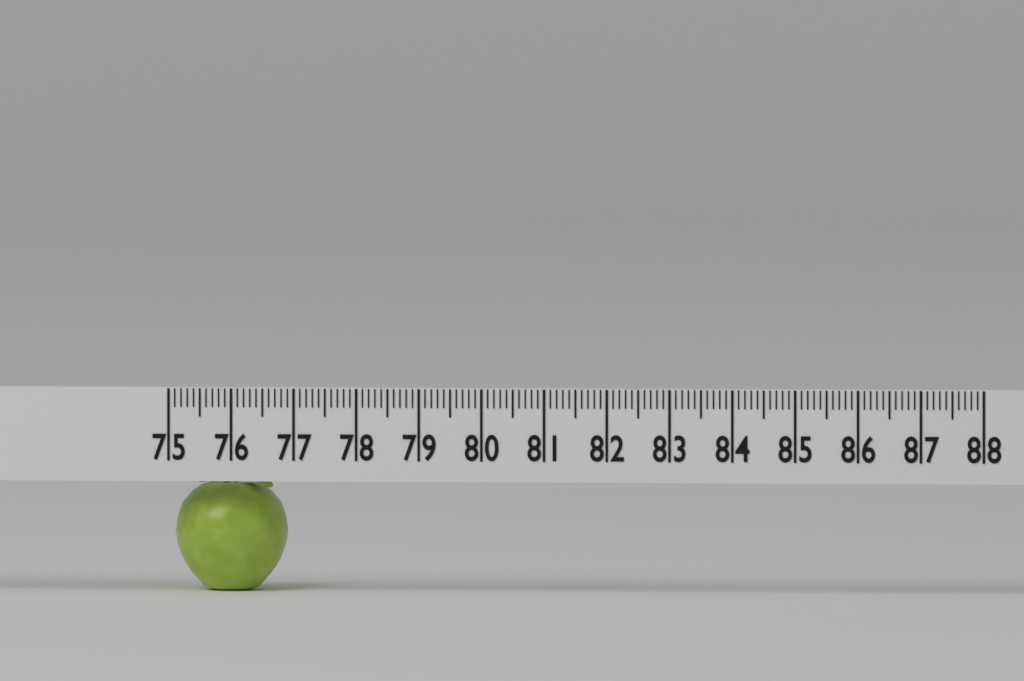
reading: 76.8 (no unit)
